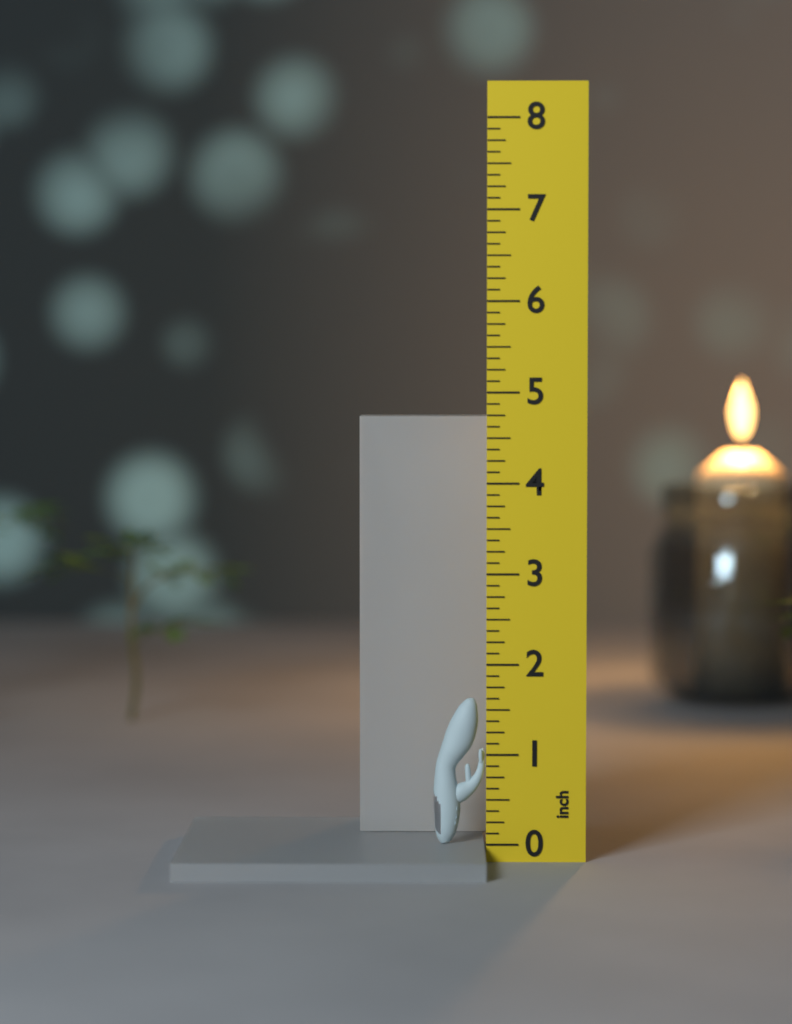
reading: 1.625 inch
